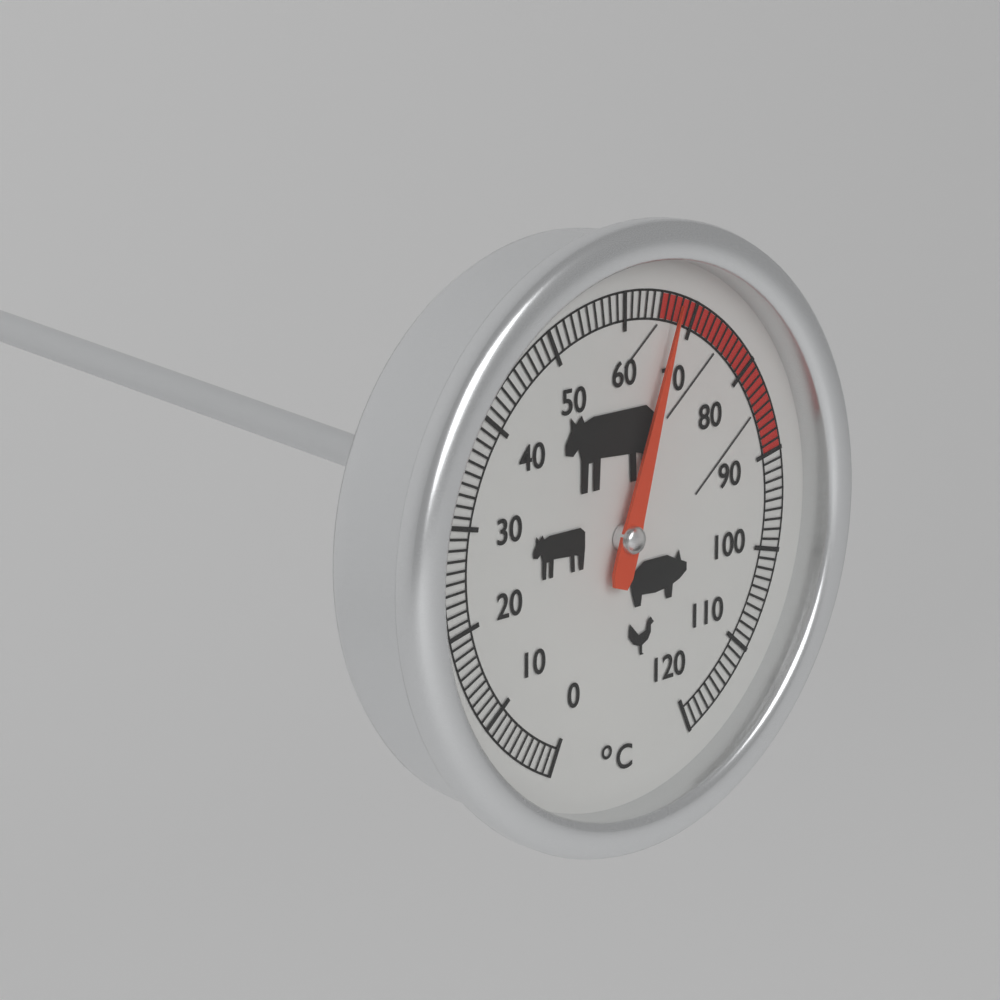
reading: 67 °C
